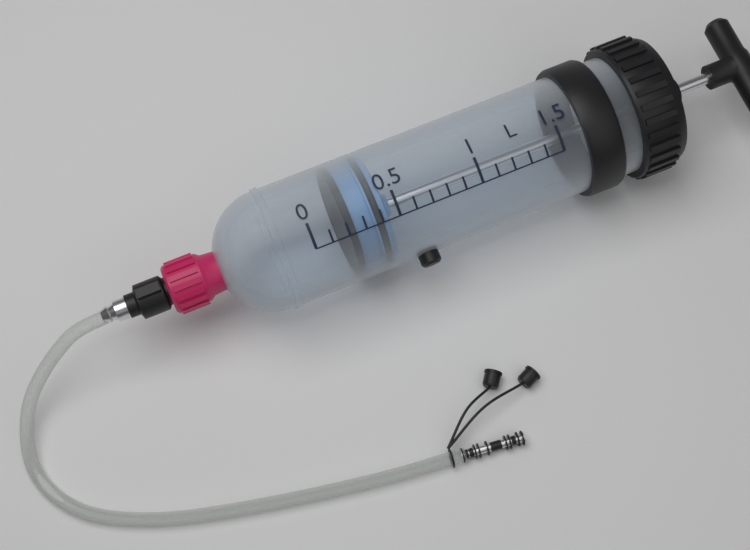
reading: 0.2 L
